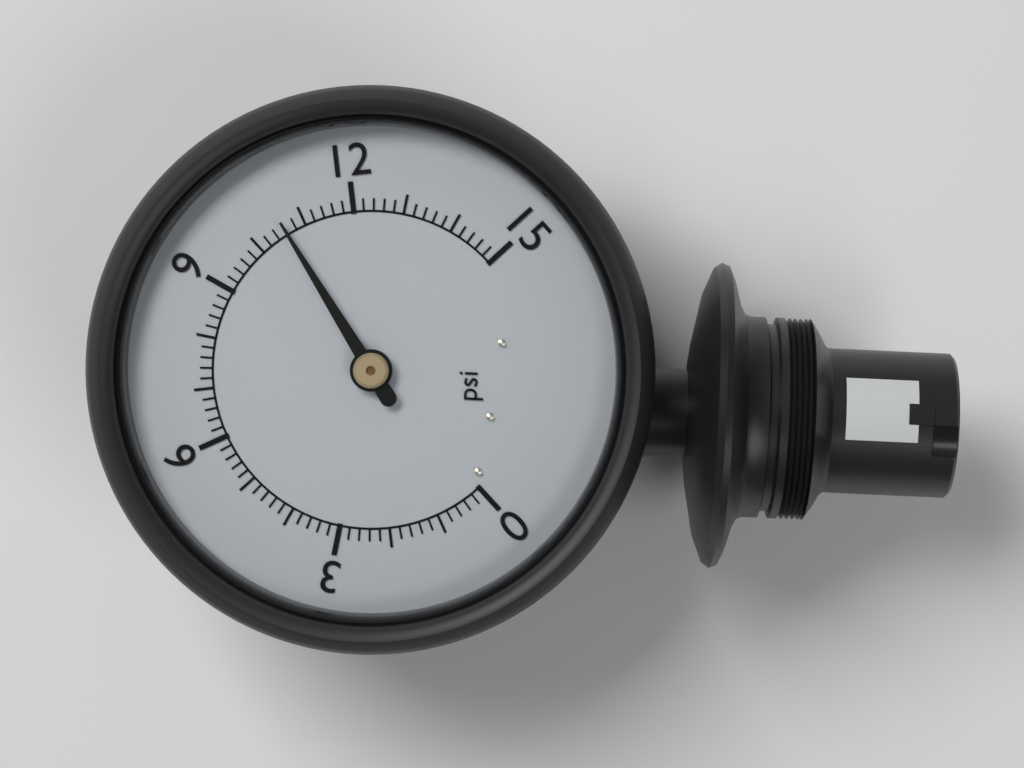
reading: 10.6 psi
